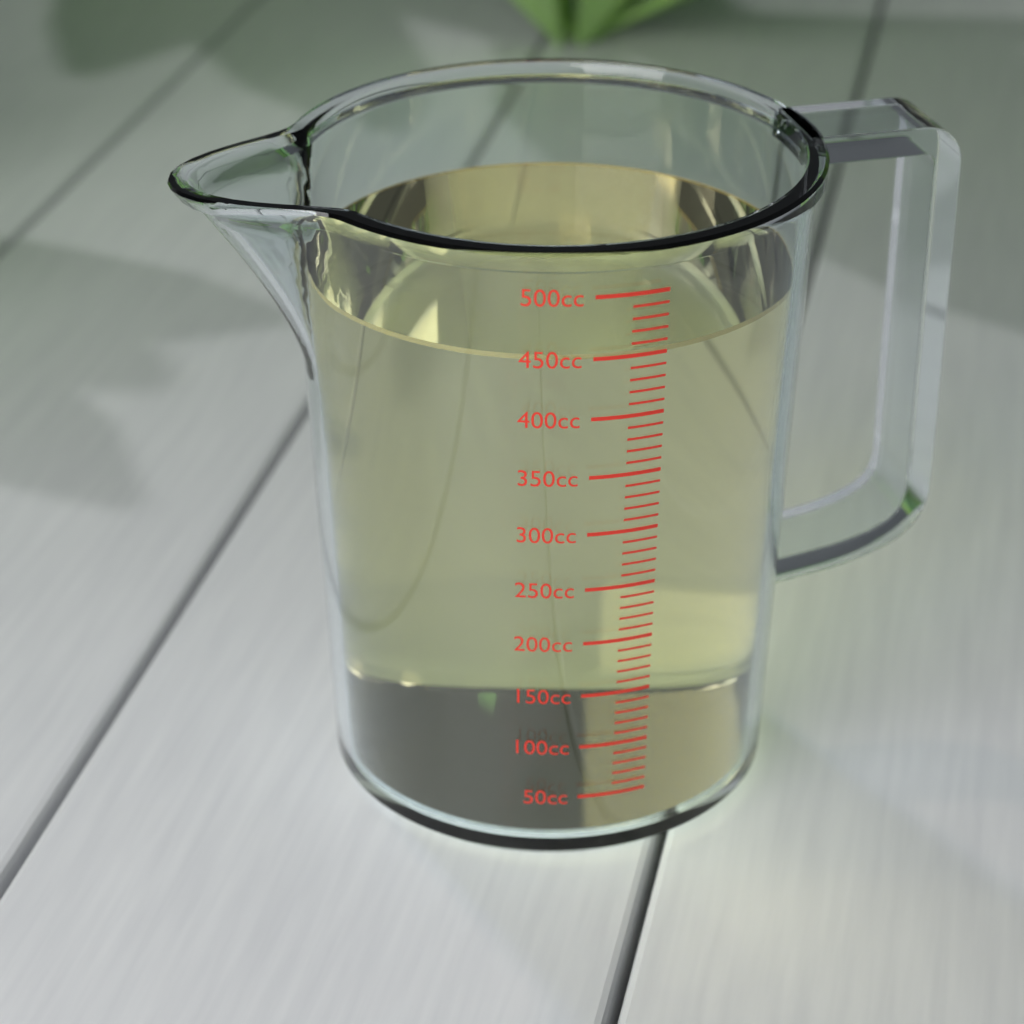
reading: 450 cc
